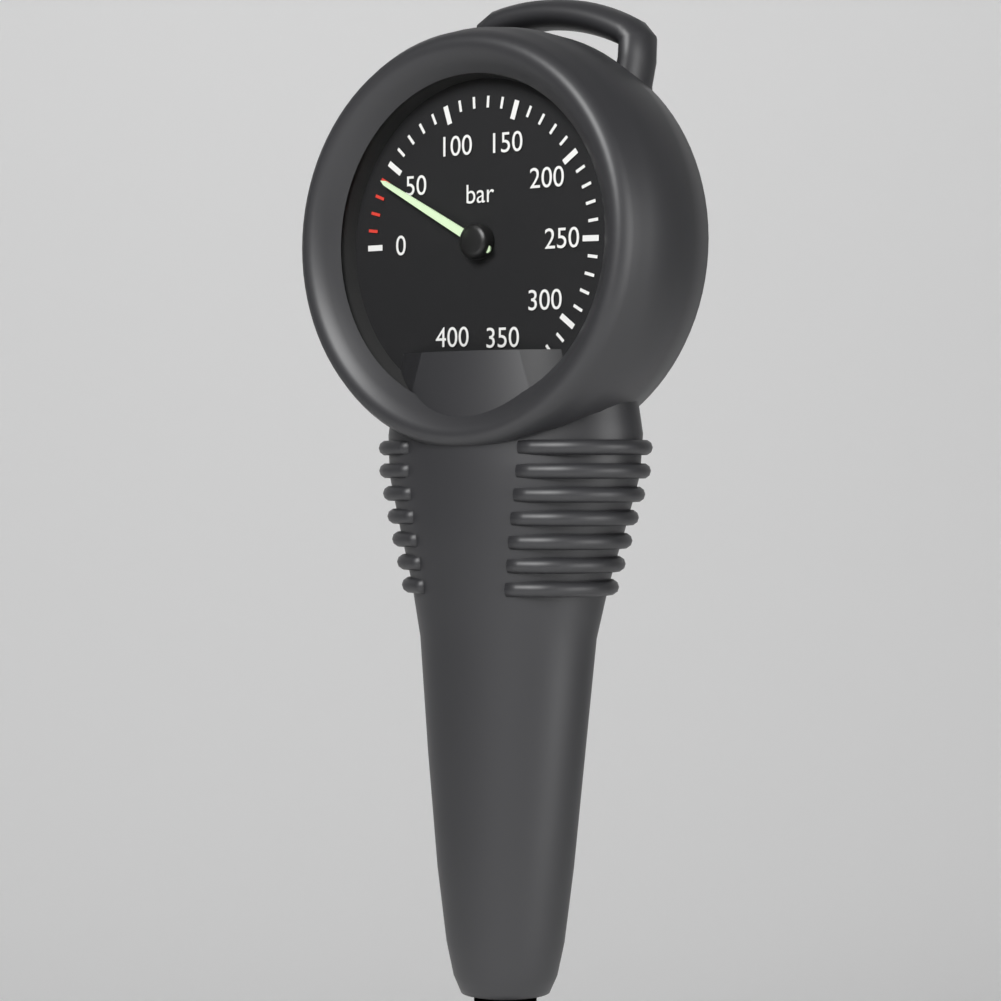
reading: 40 bar
